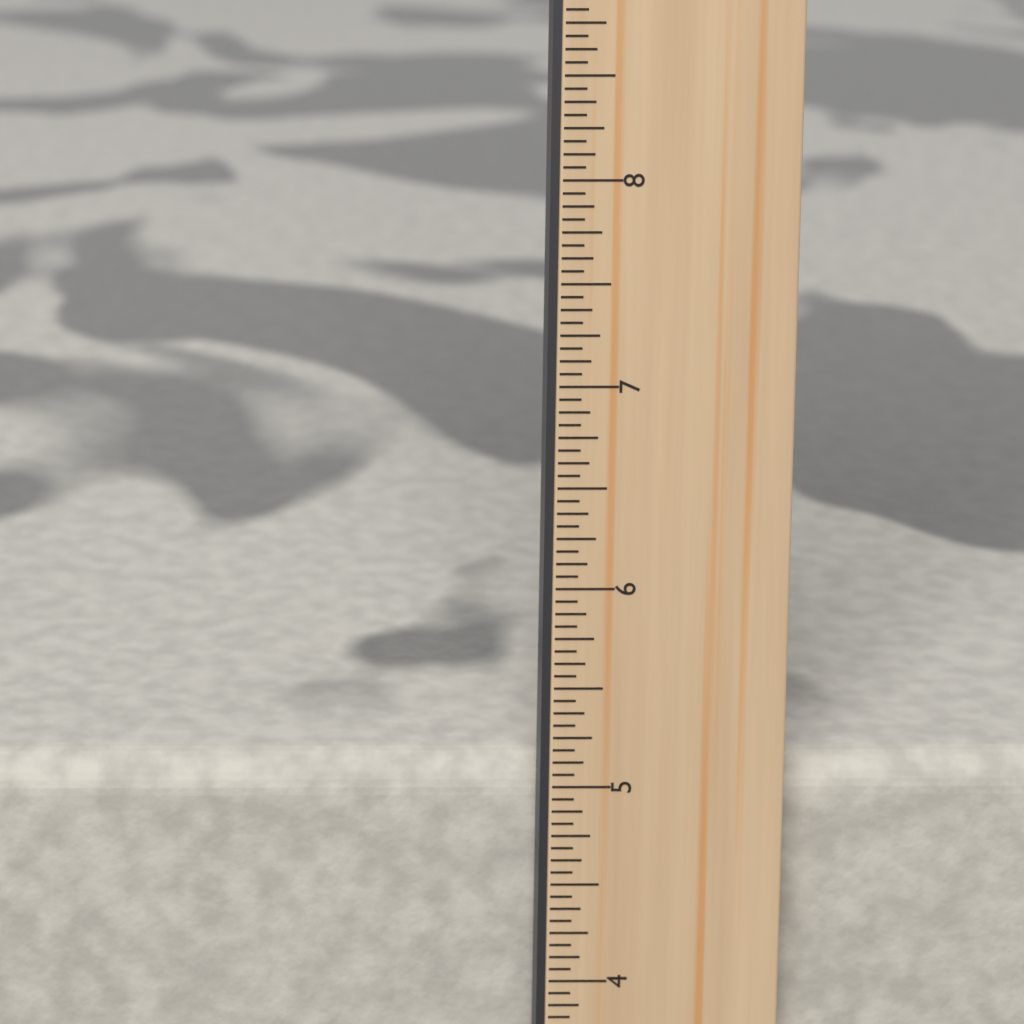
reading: 5.0625 in
